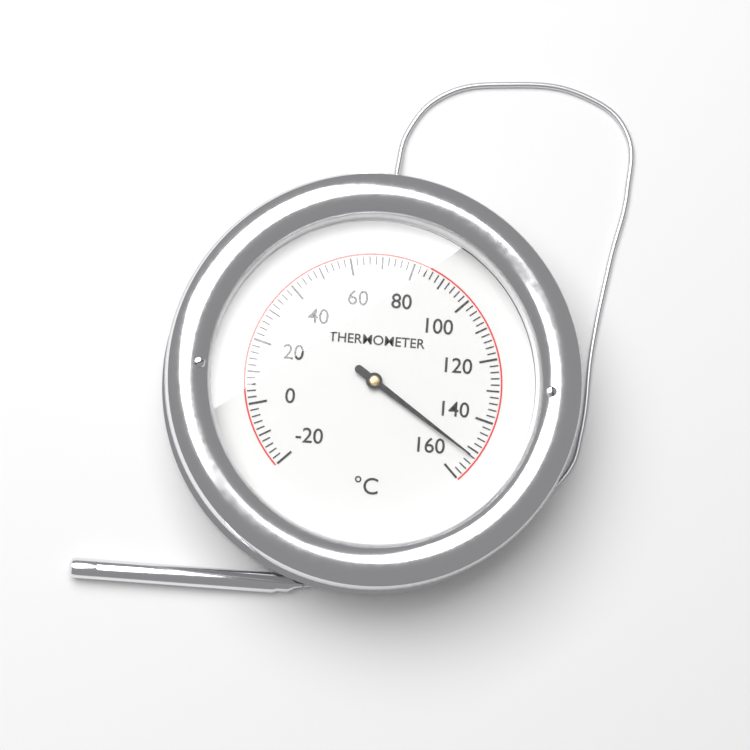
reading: 152 °C
